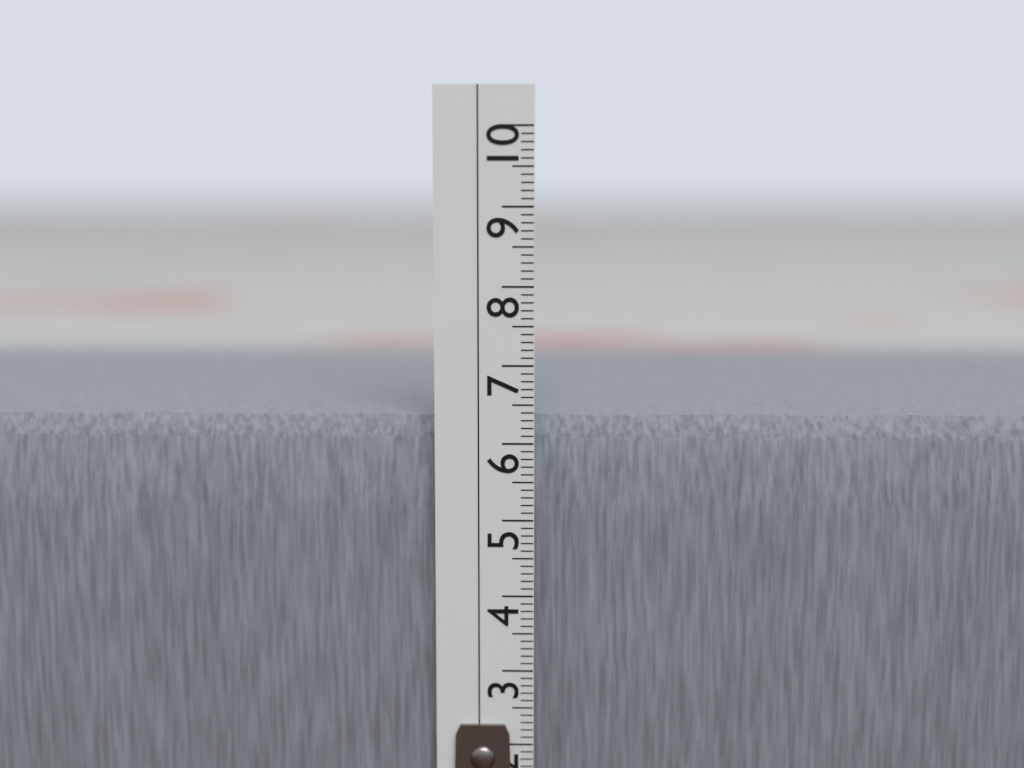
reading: 6.3 cm
